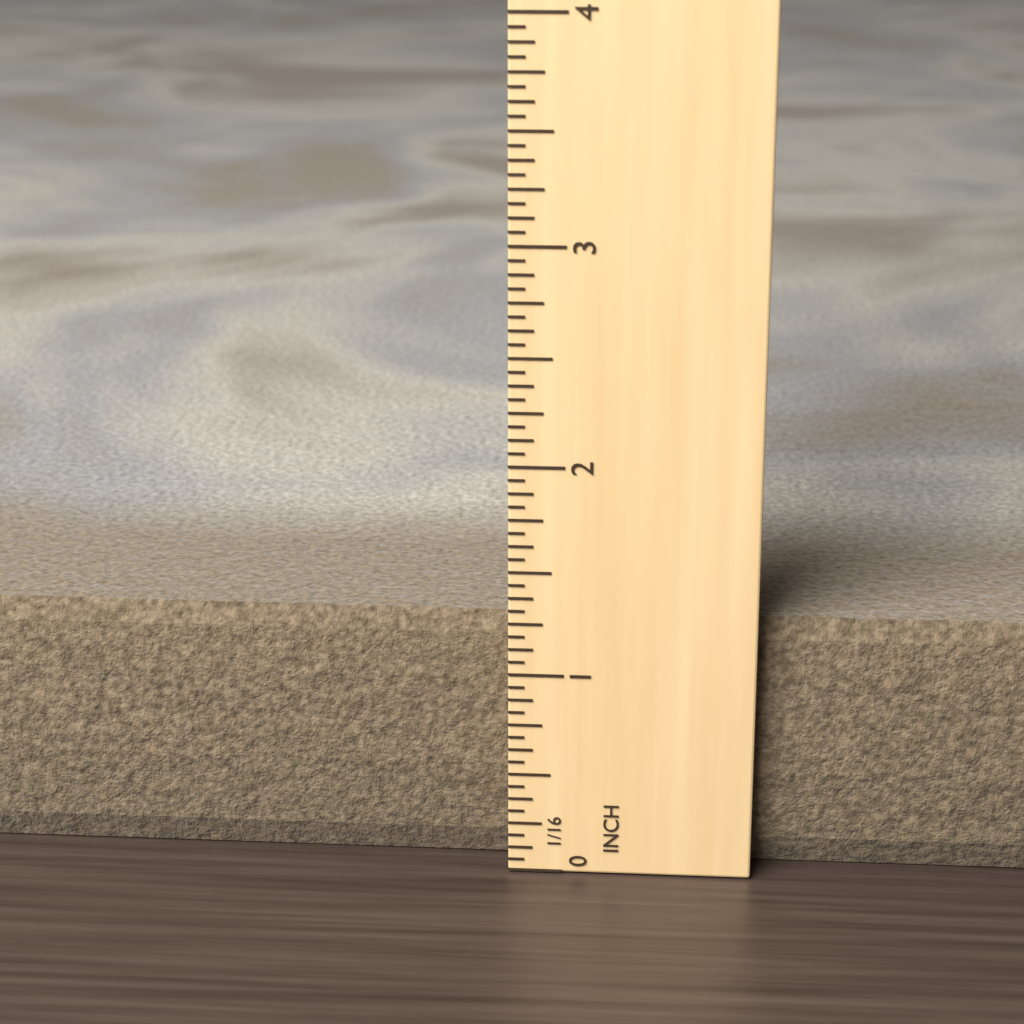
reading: 1.2500 in
